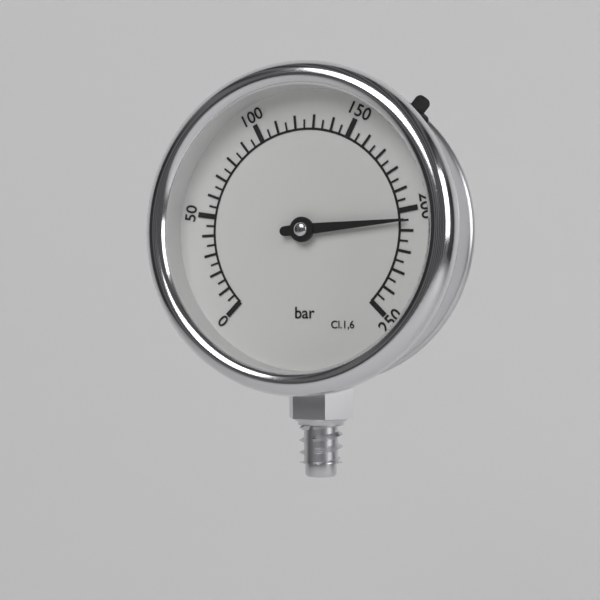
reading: 205 bar
